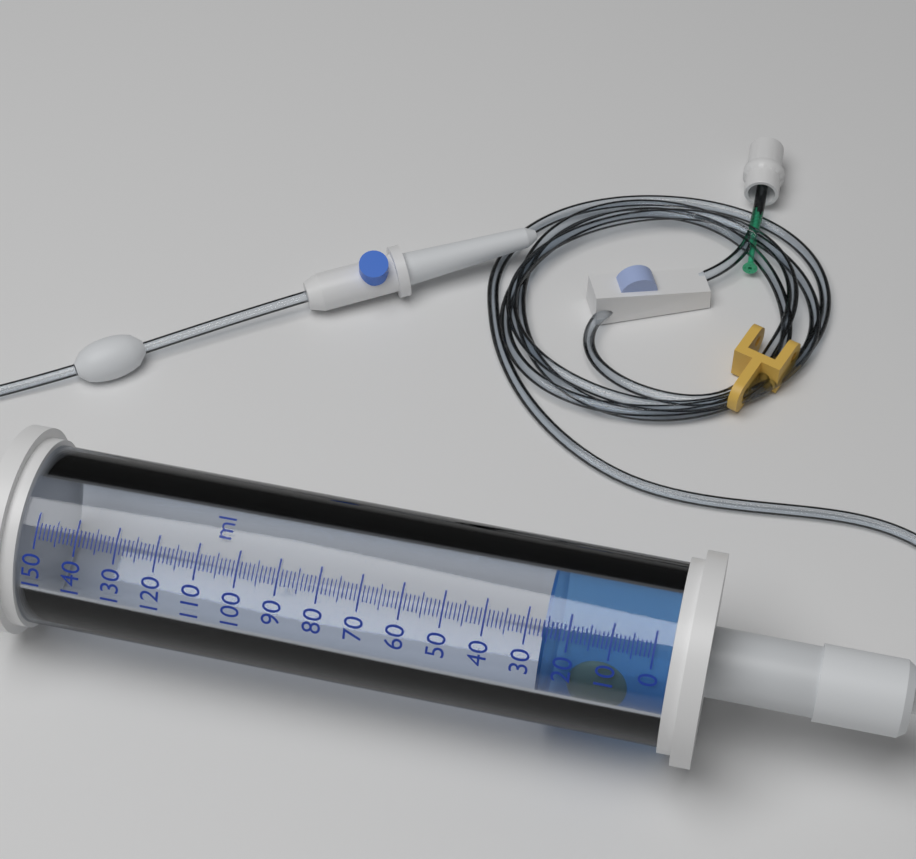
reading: 26 ml
